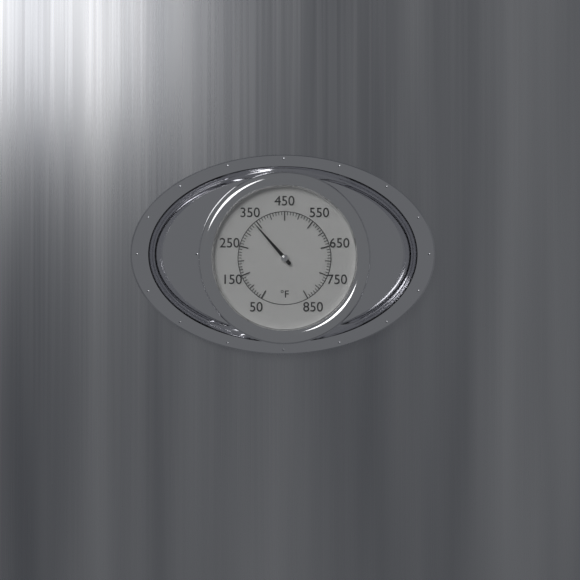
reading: 340 °F
